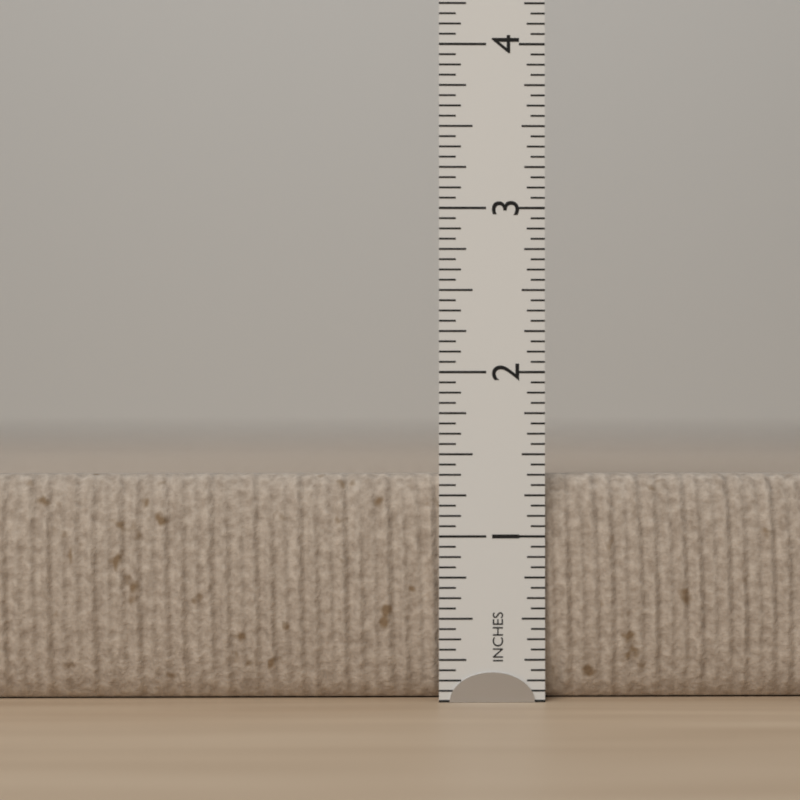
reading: 1.3750 in
